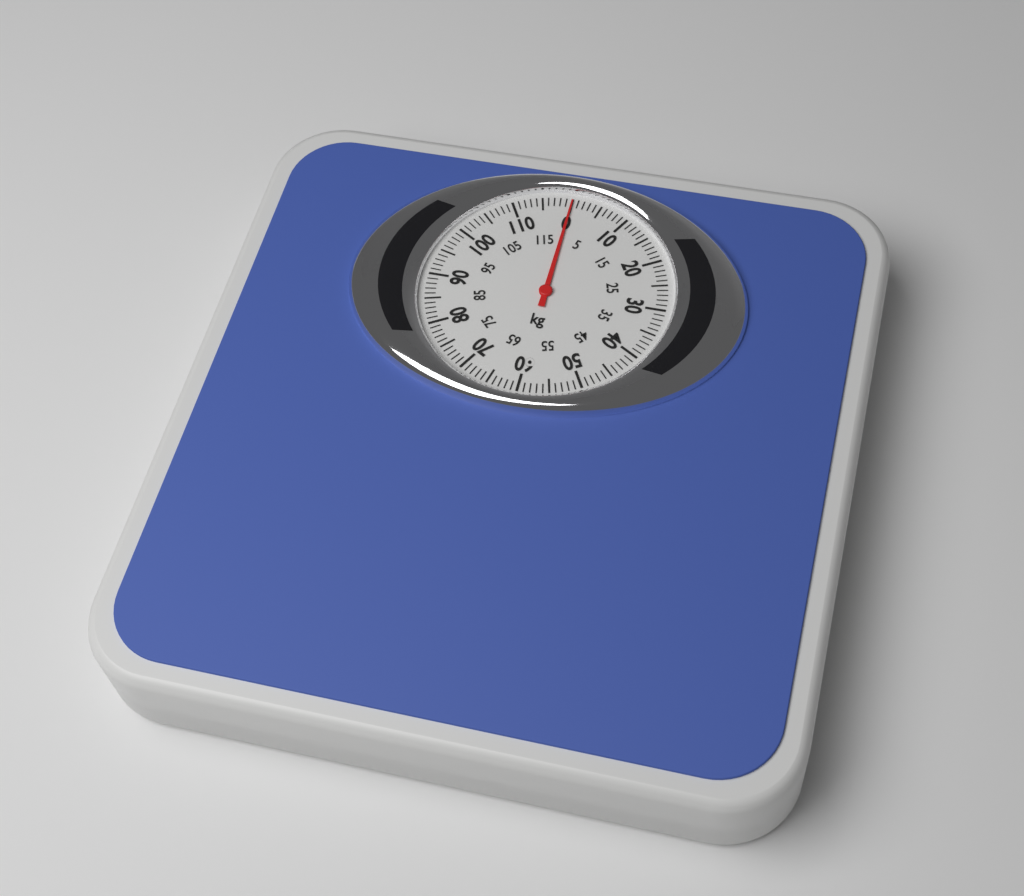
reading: 0 kg
